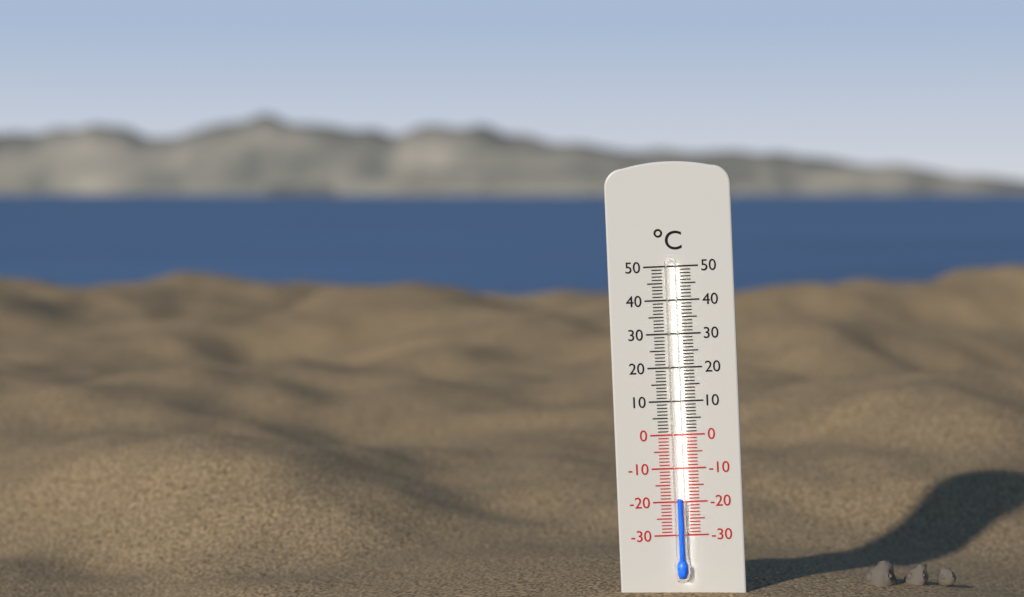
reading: -19 °C
